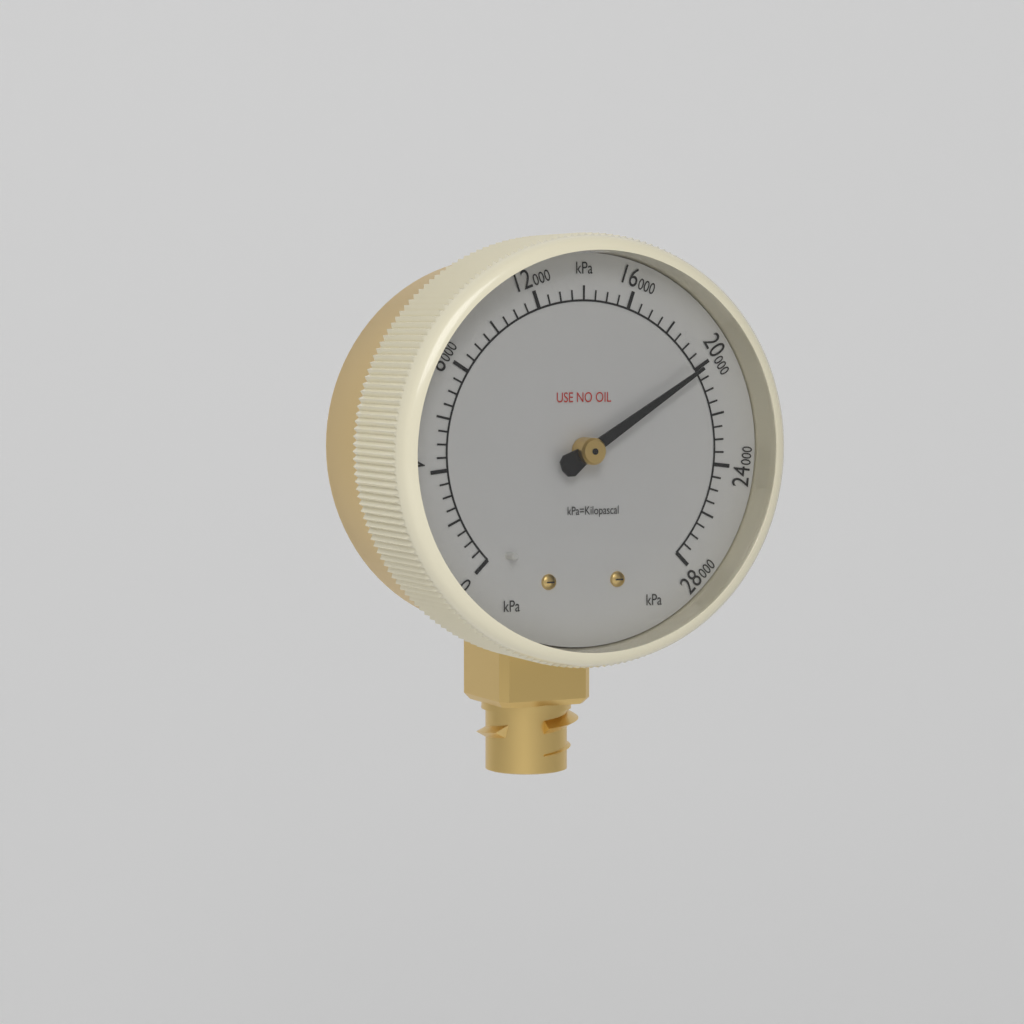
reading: 20000 kPa
